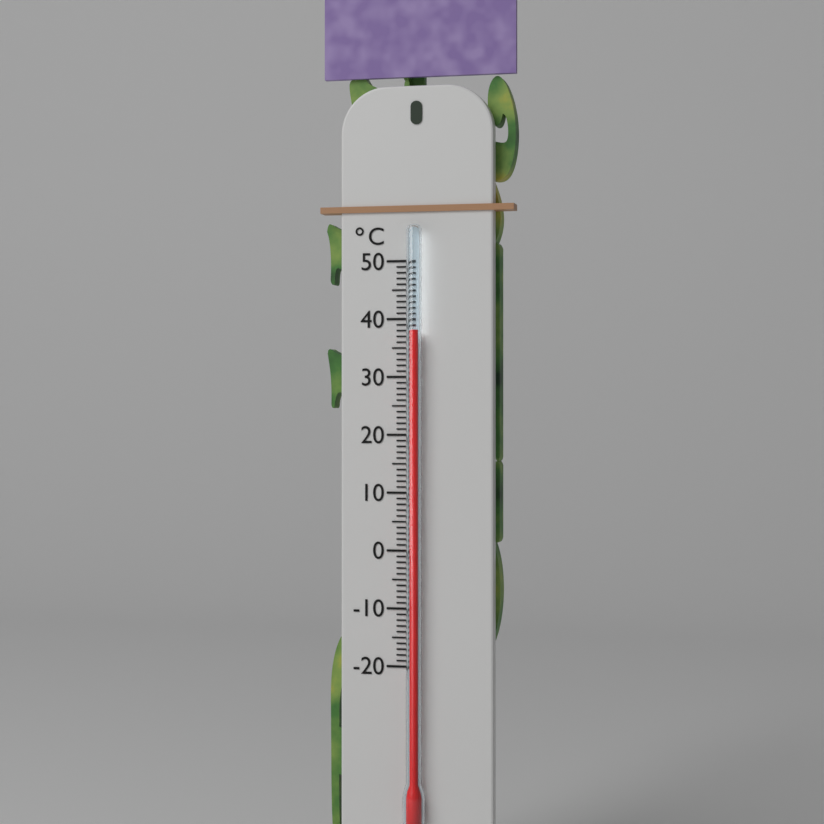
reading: 38 °C
